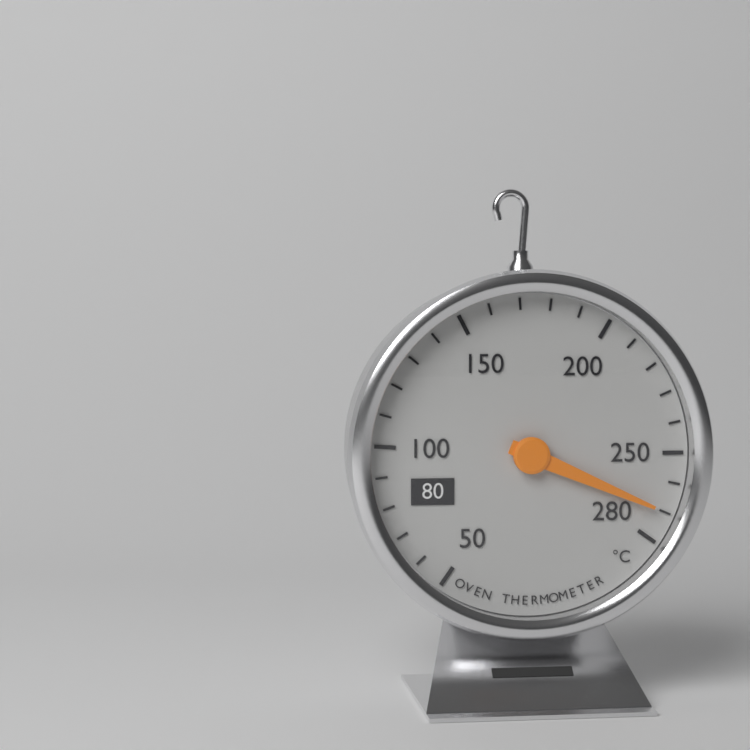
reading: 270 °C
